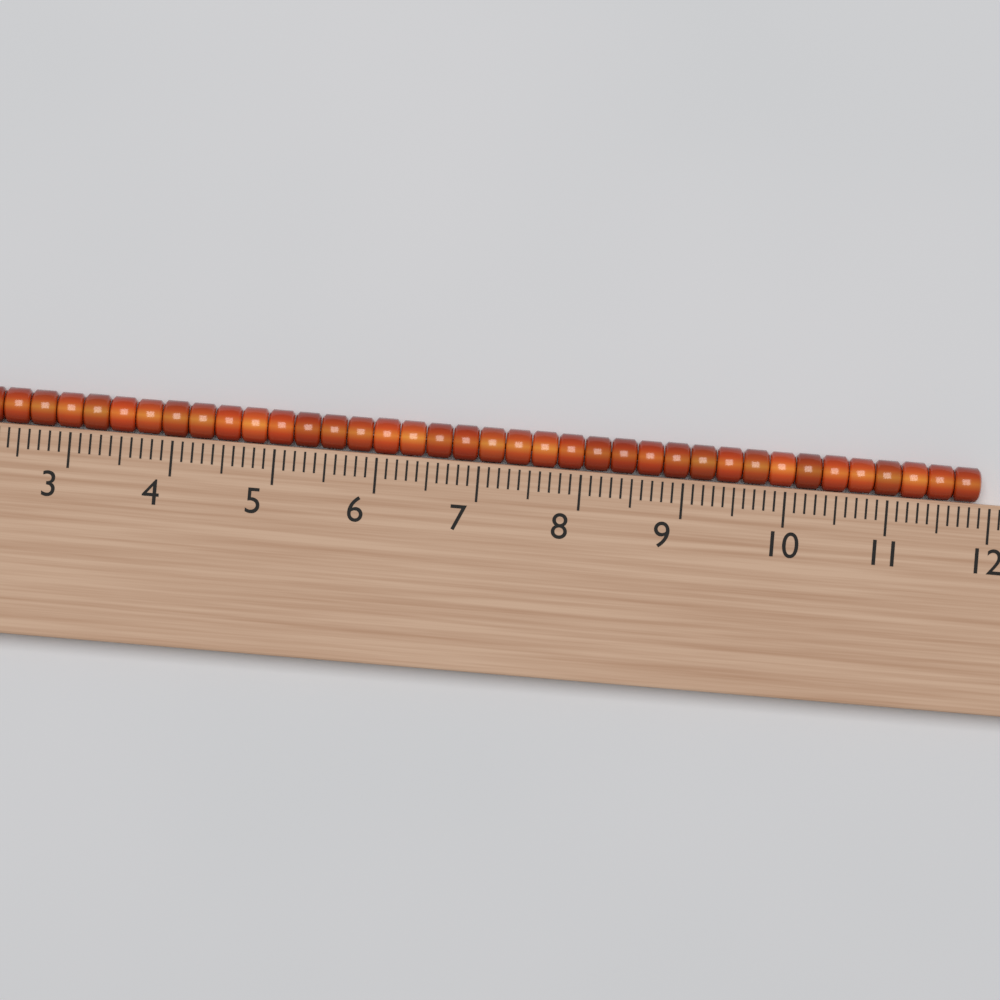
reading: 11.9 (no unit)
